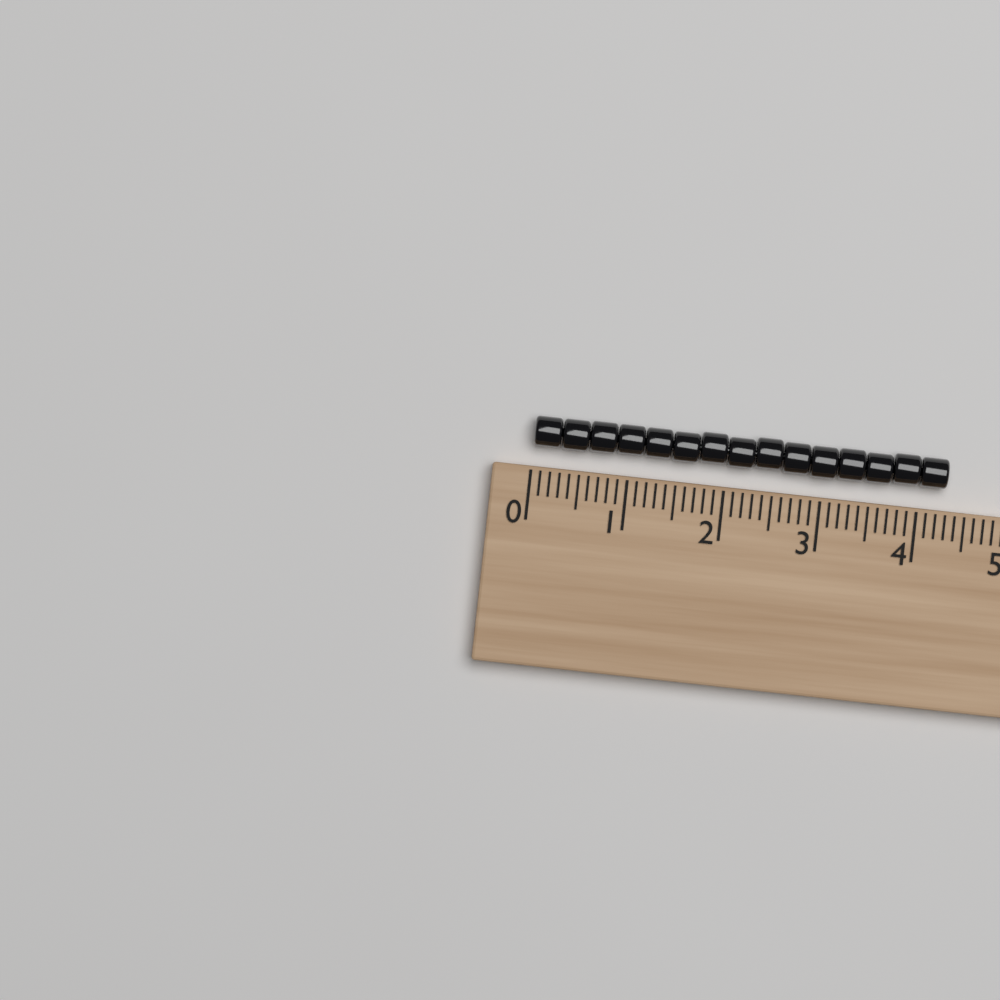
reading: 4.3 (no unit)
